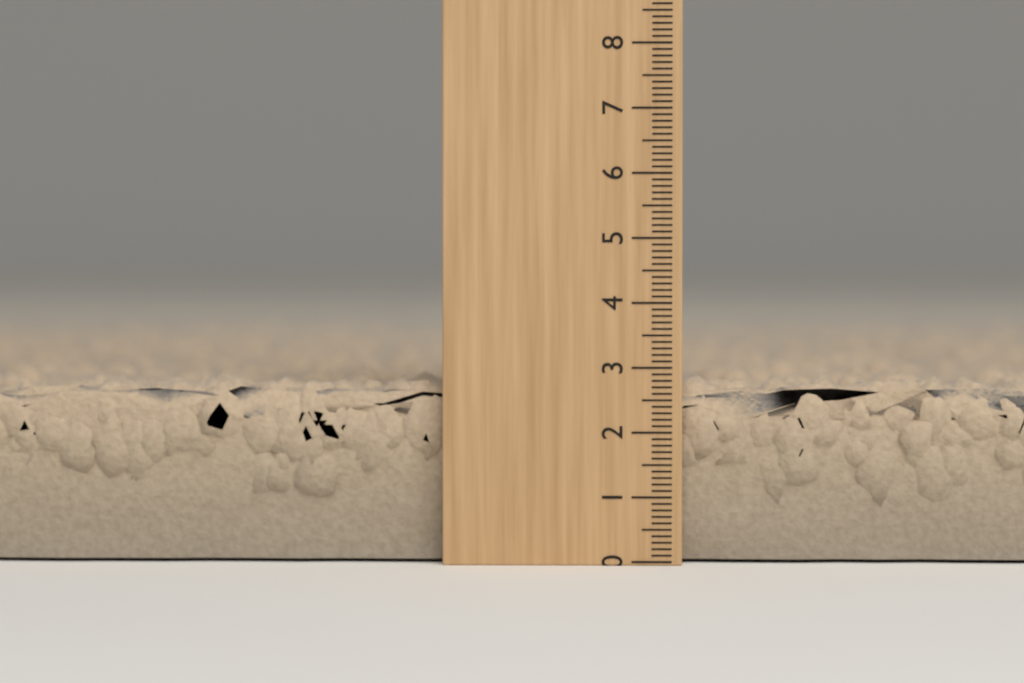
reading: 2.9 (no unit)
